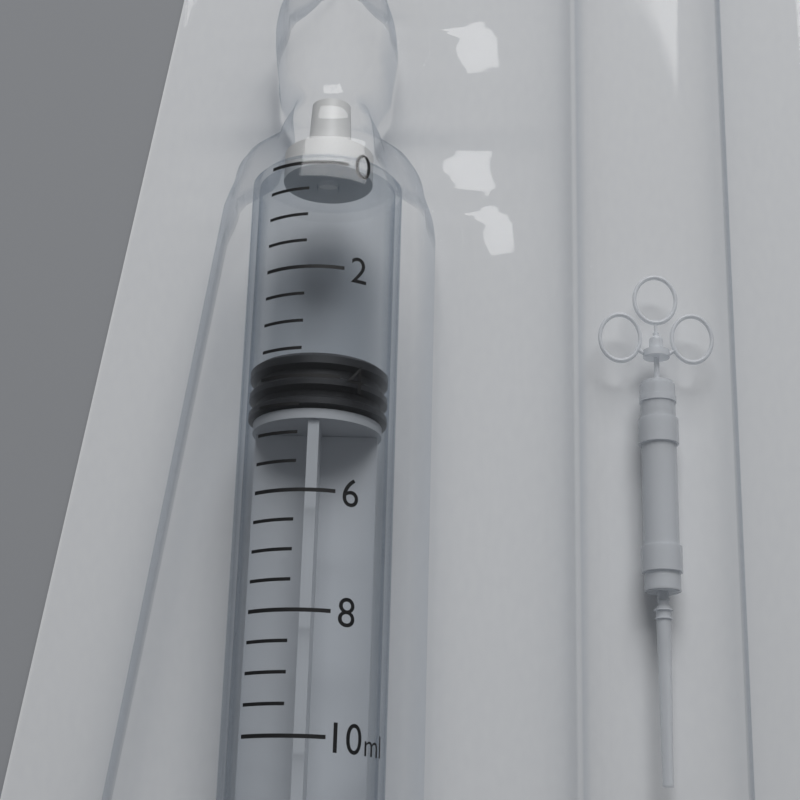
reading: 3.5 ml
